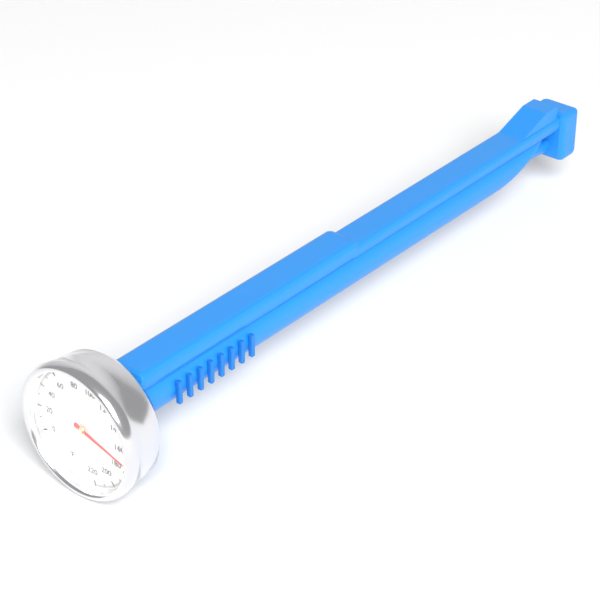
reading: 172 °F
